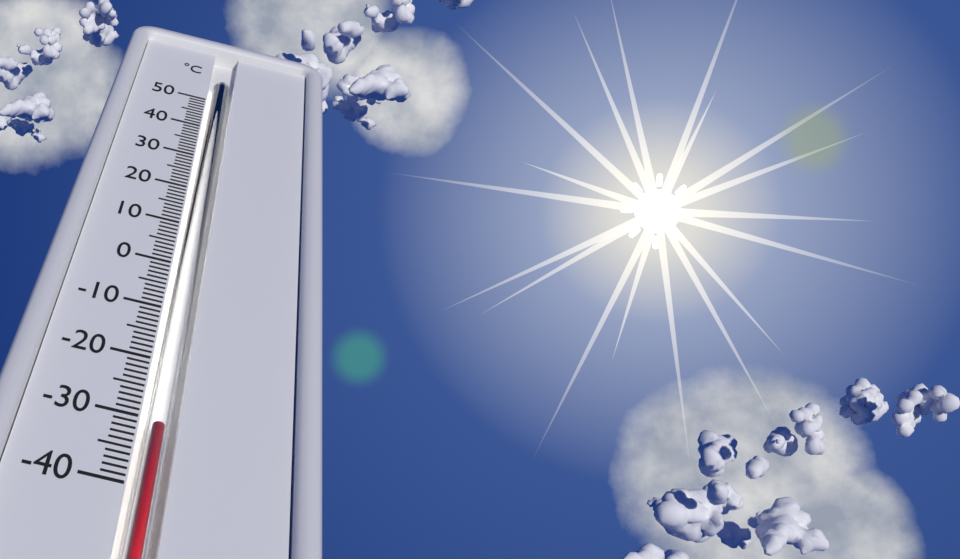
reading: -31 °C
